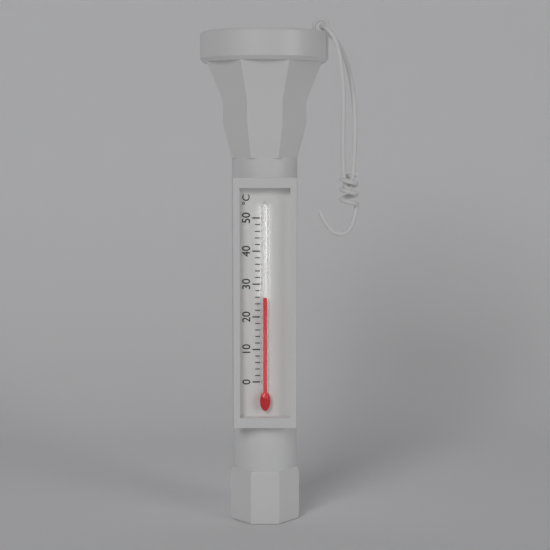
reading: 26 °C
